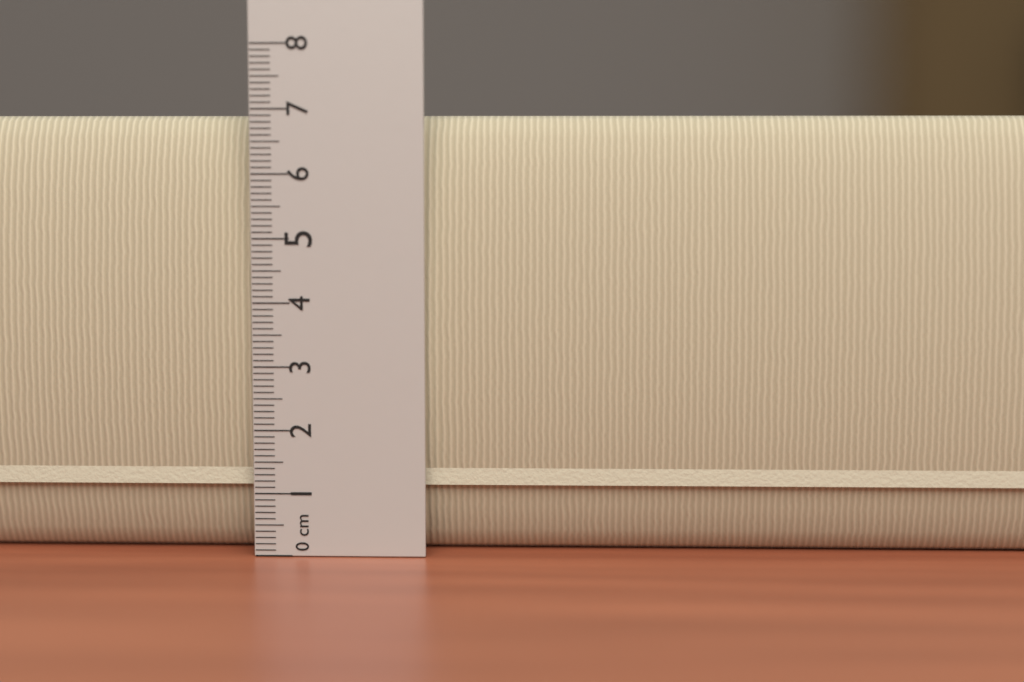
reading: 6.9 cm
